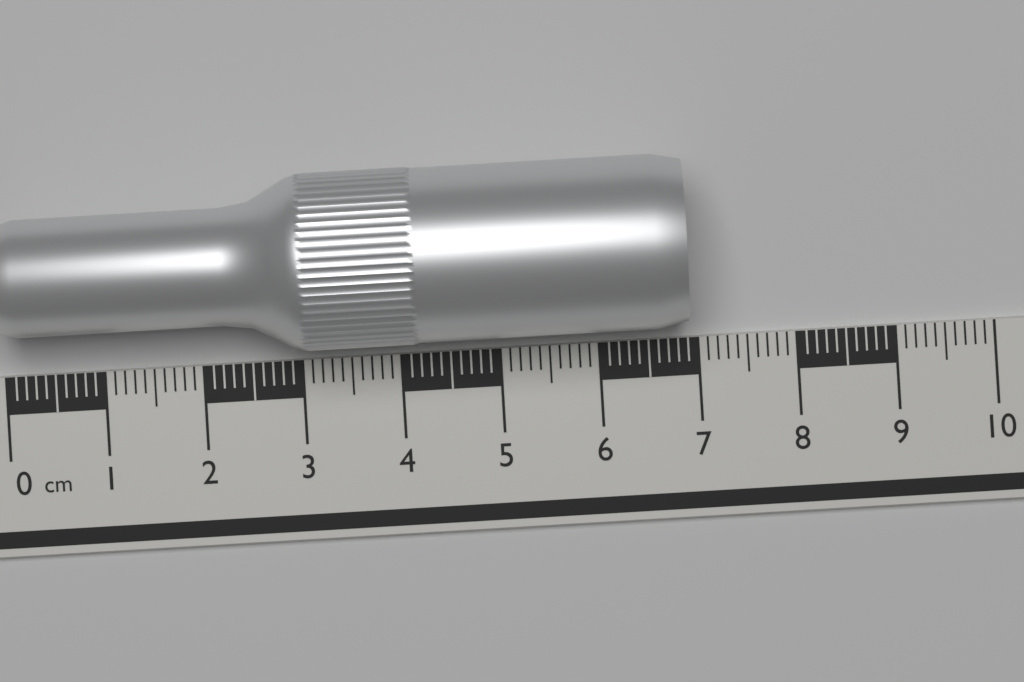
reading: 6.9 cm
